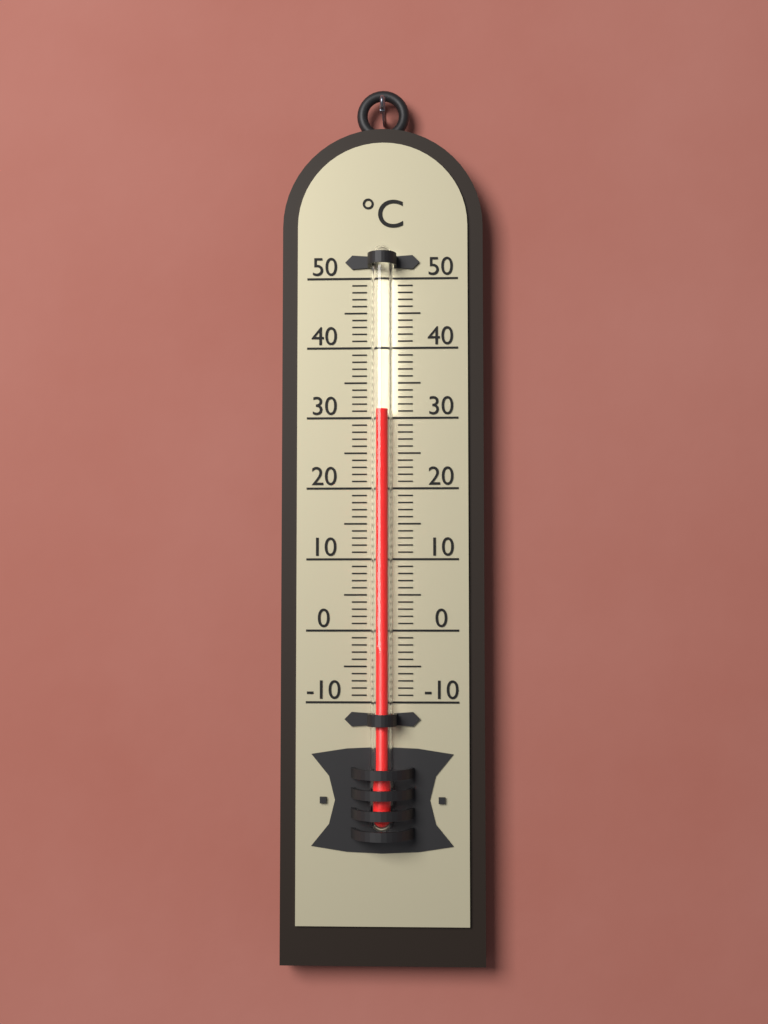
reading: 31 °C
